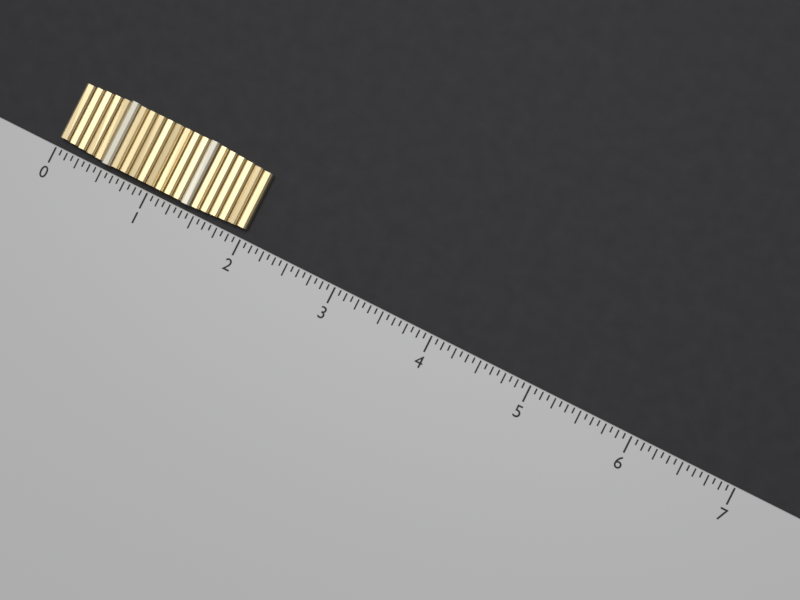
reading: 2.0000 (no unit)
